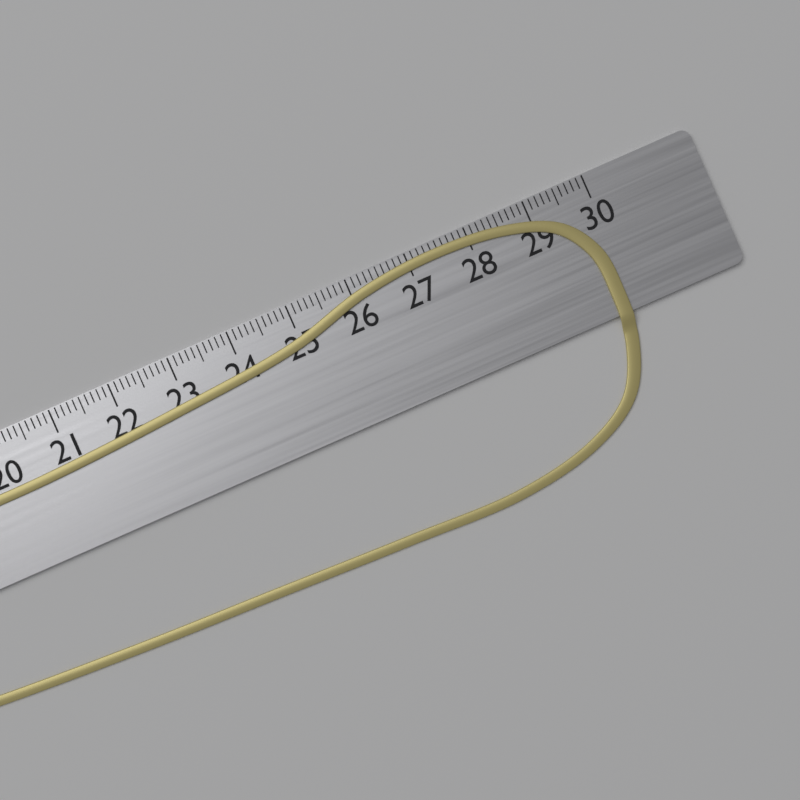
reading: 29.9 cm
